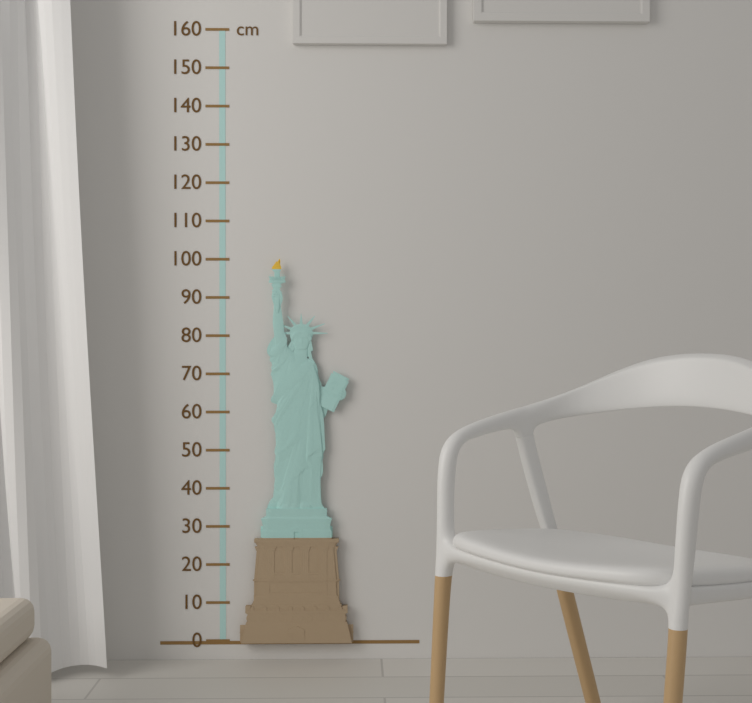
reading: 100 cm
